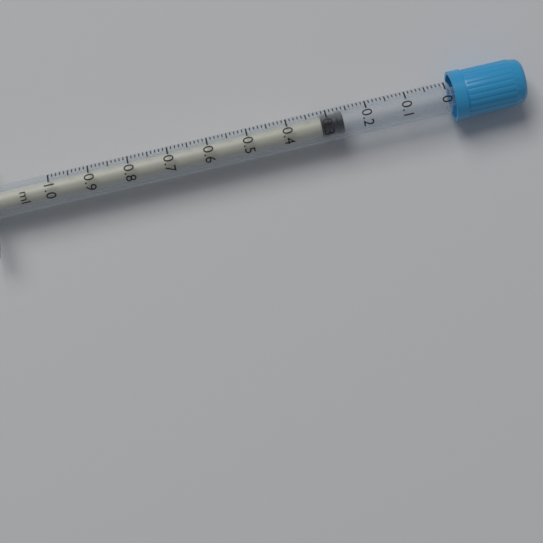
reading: 0.26 ml
